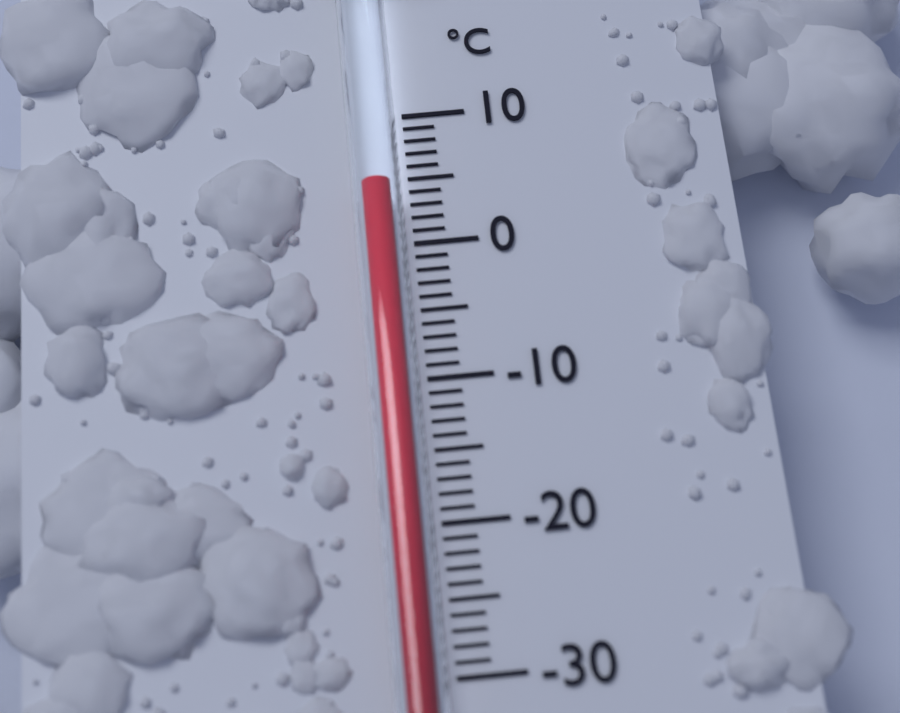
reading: 4 °C
